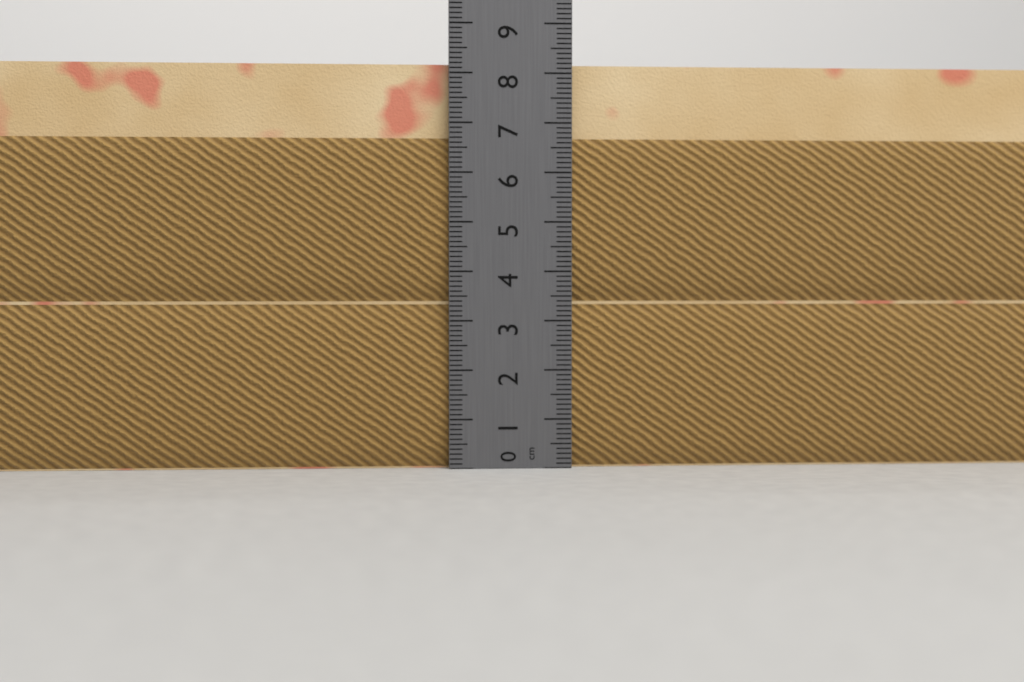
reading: 8.2 cm
